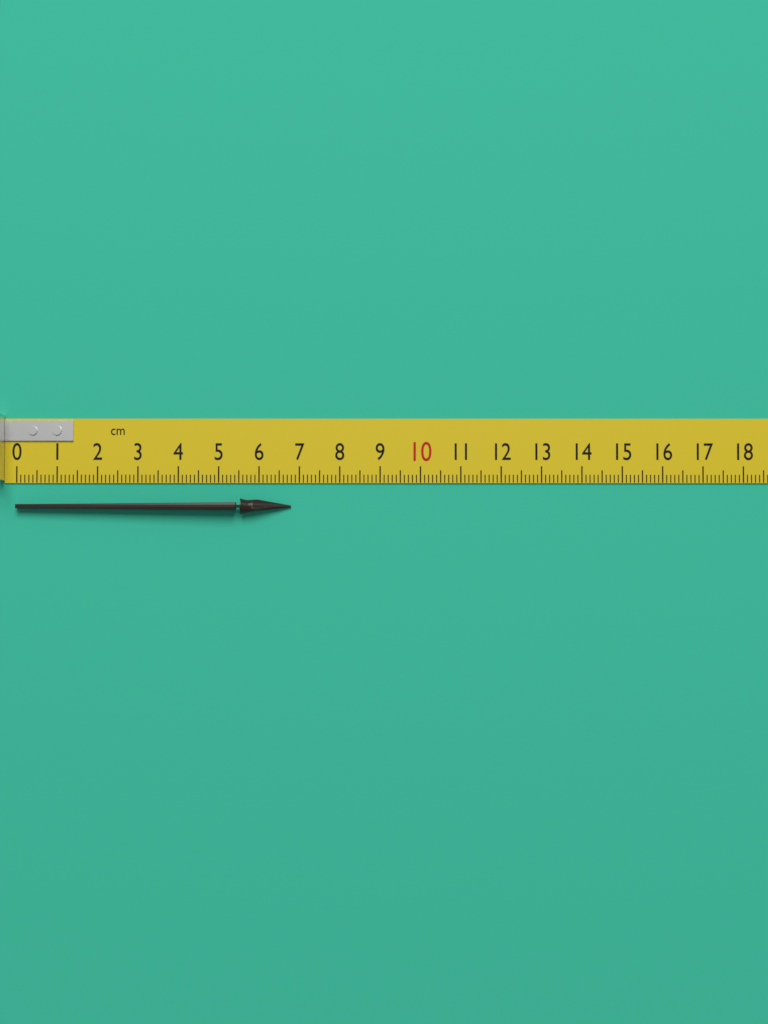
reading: 6.8 cm
